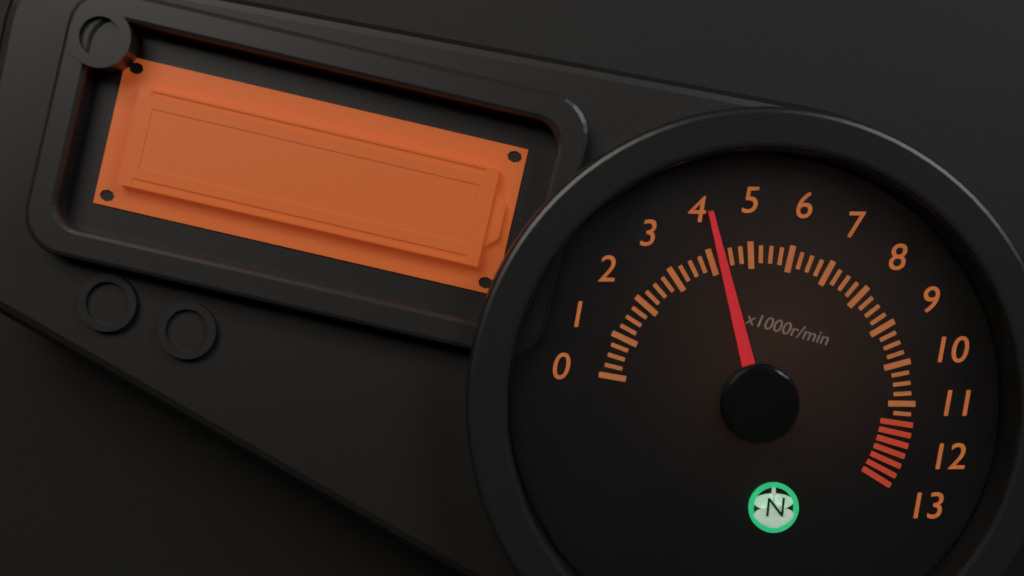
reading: 4.25 x1000r/min
